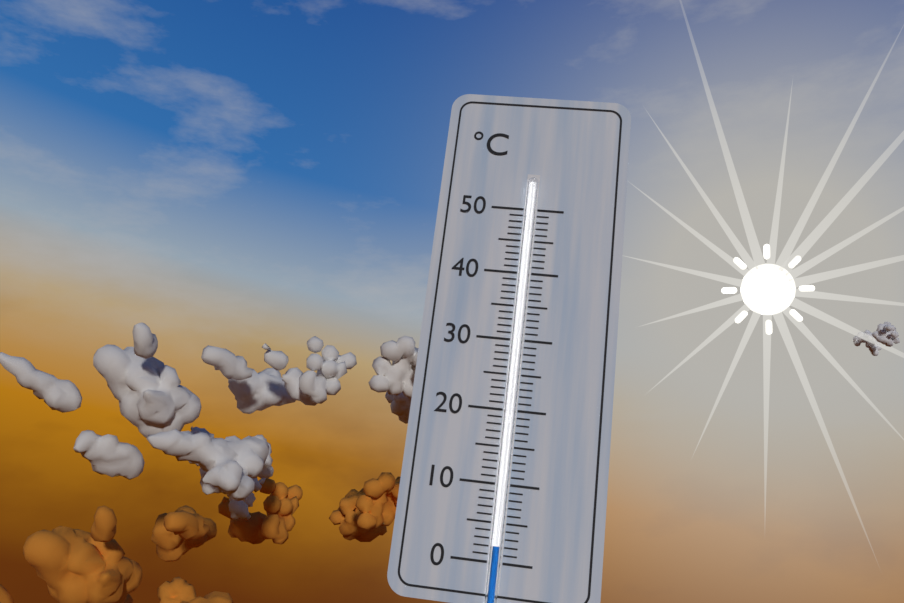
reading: 2 °C
